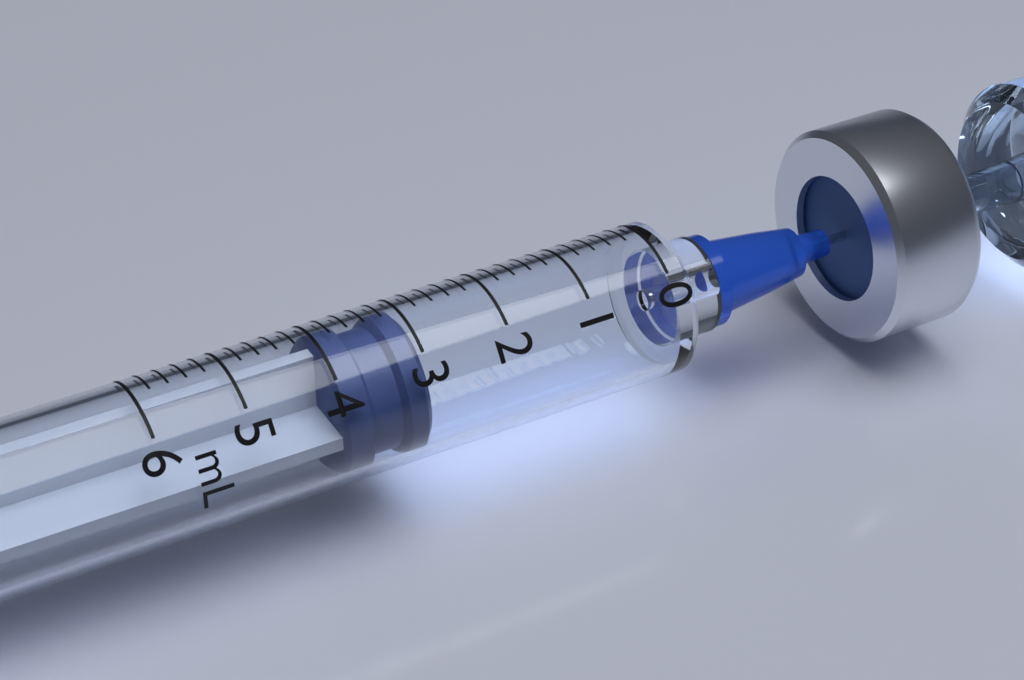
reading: 3.0 mL
